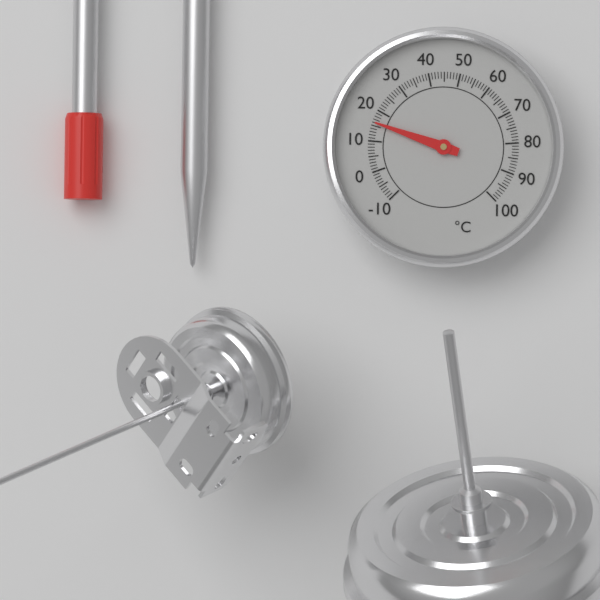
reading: 16 °C
